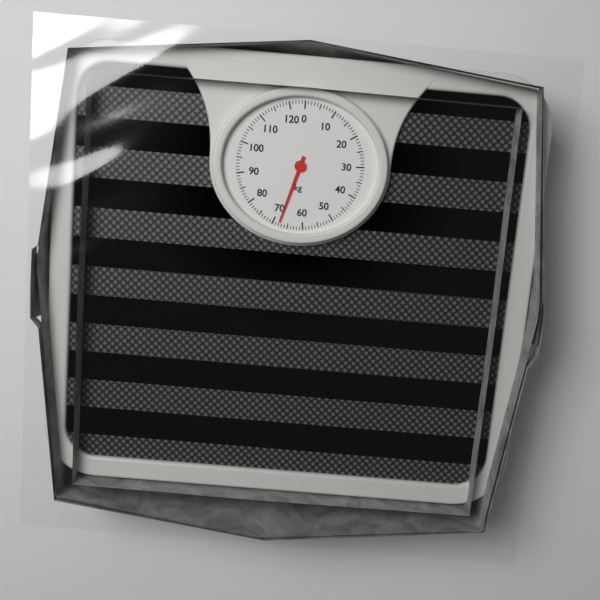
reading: 68 kg
